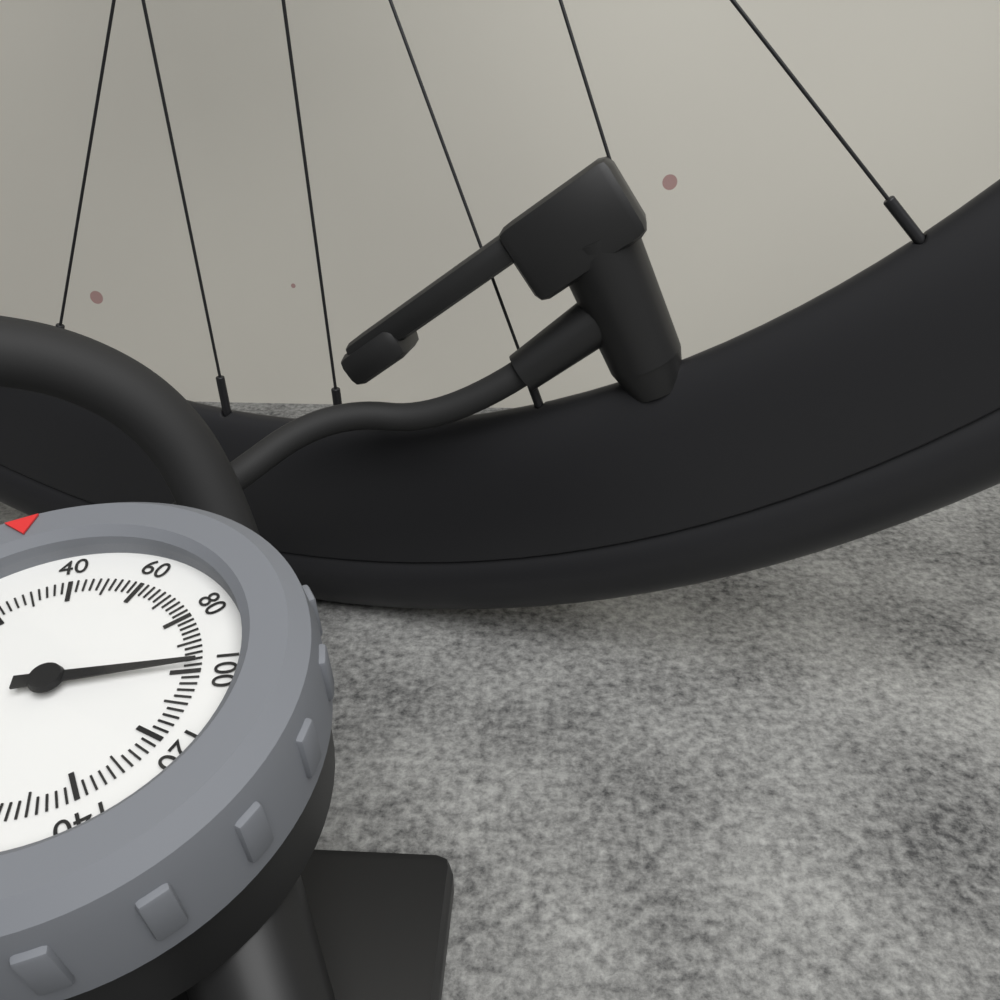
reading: 98 psi
